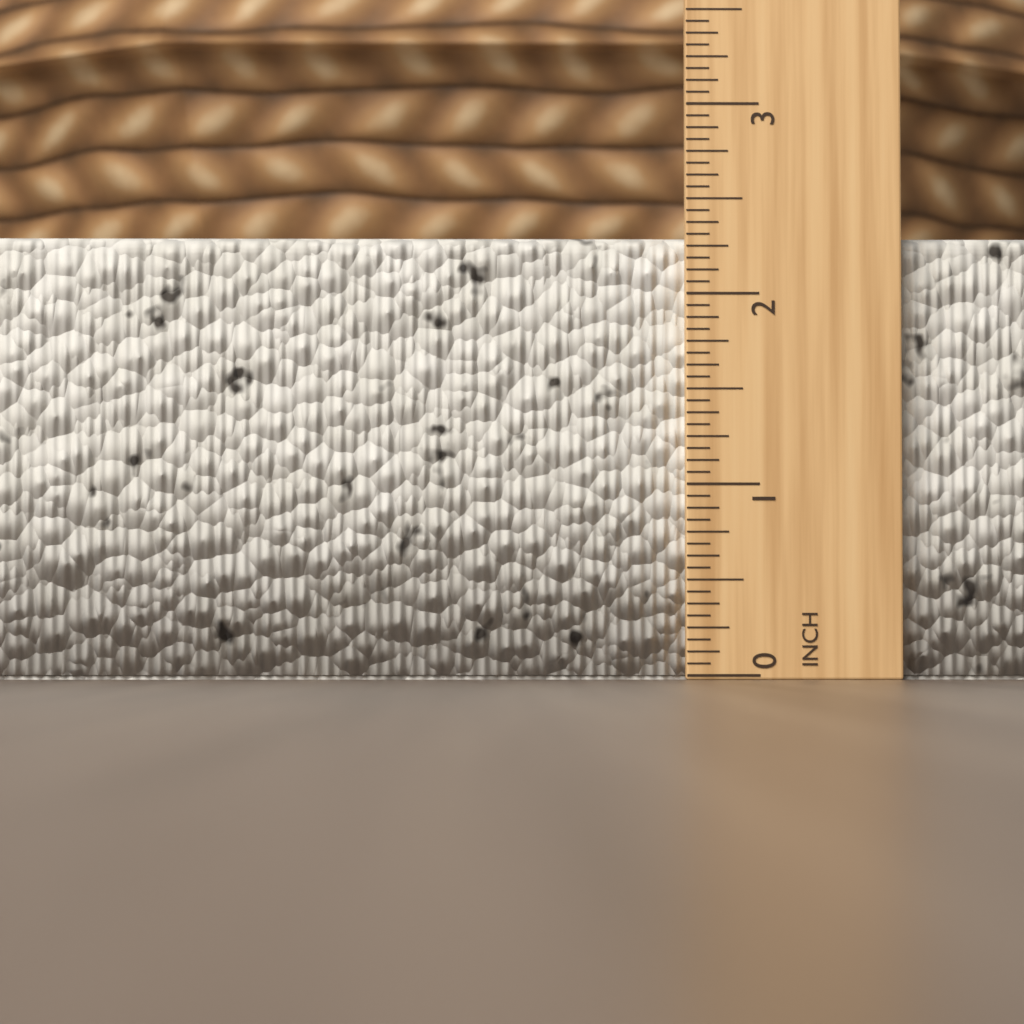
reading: 2.3125 in
